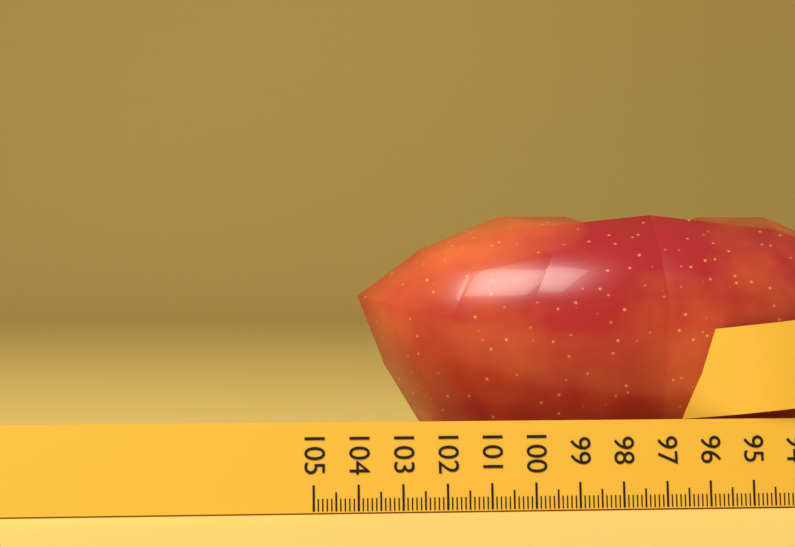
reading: 103.8 (no unit)
